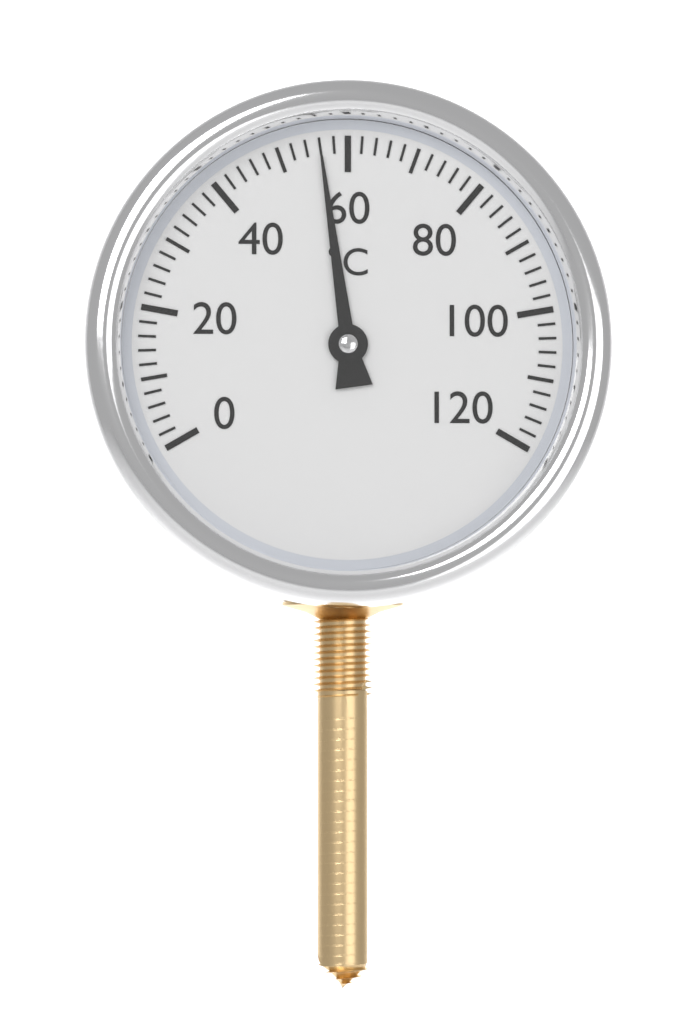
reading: 56 °C
